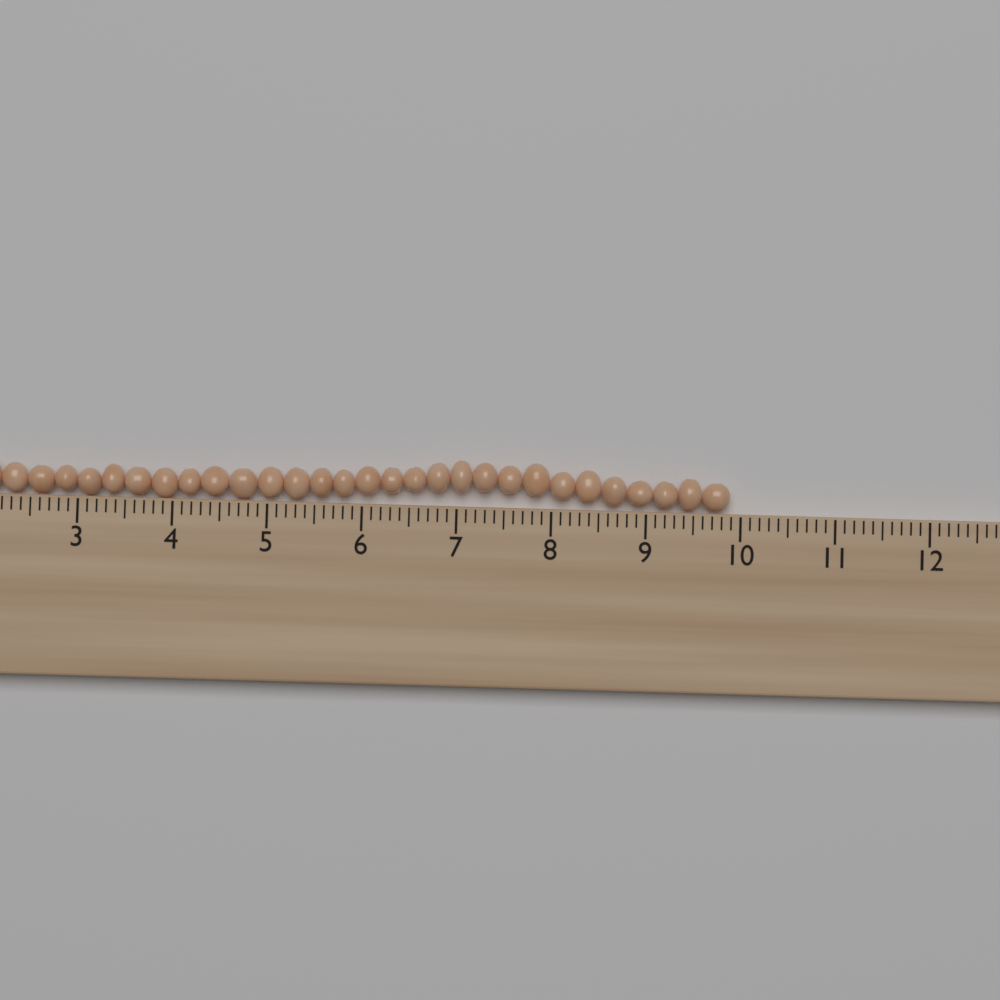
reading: 9.9 cm
